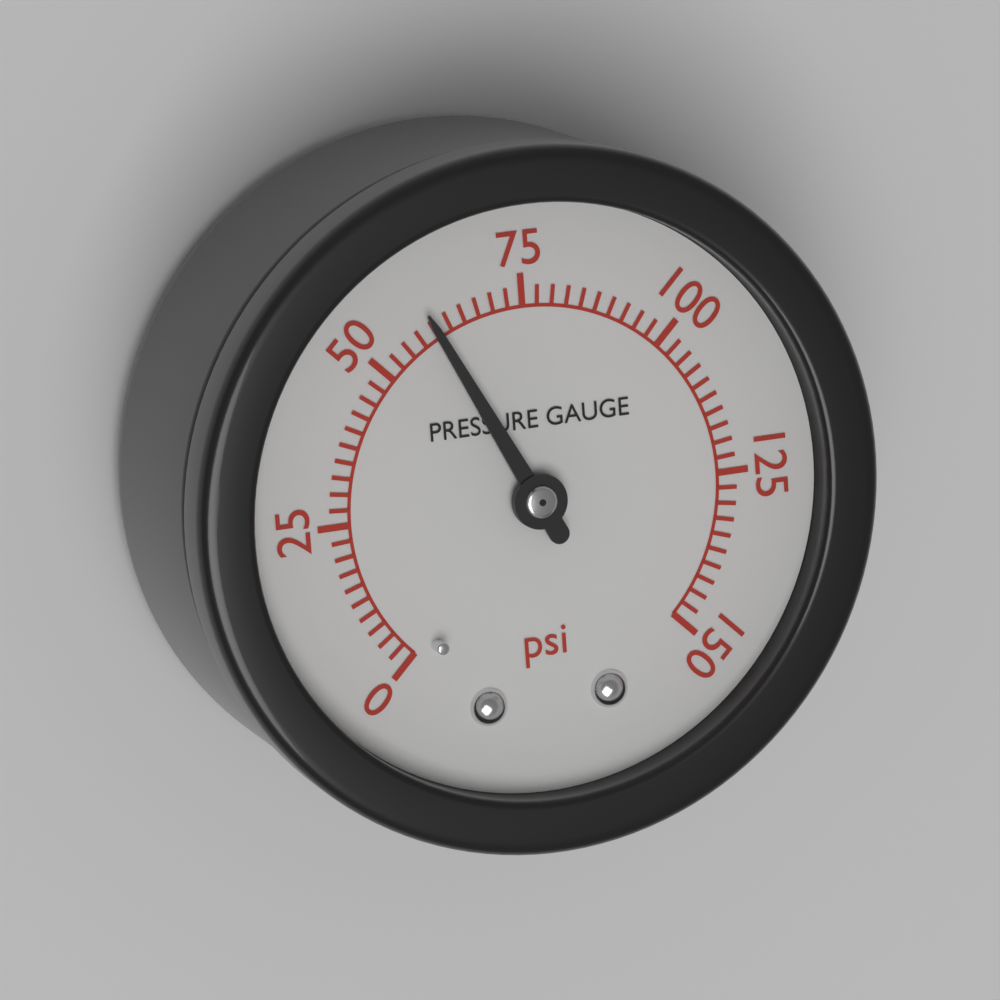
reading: 60.0 psi
